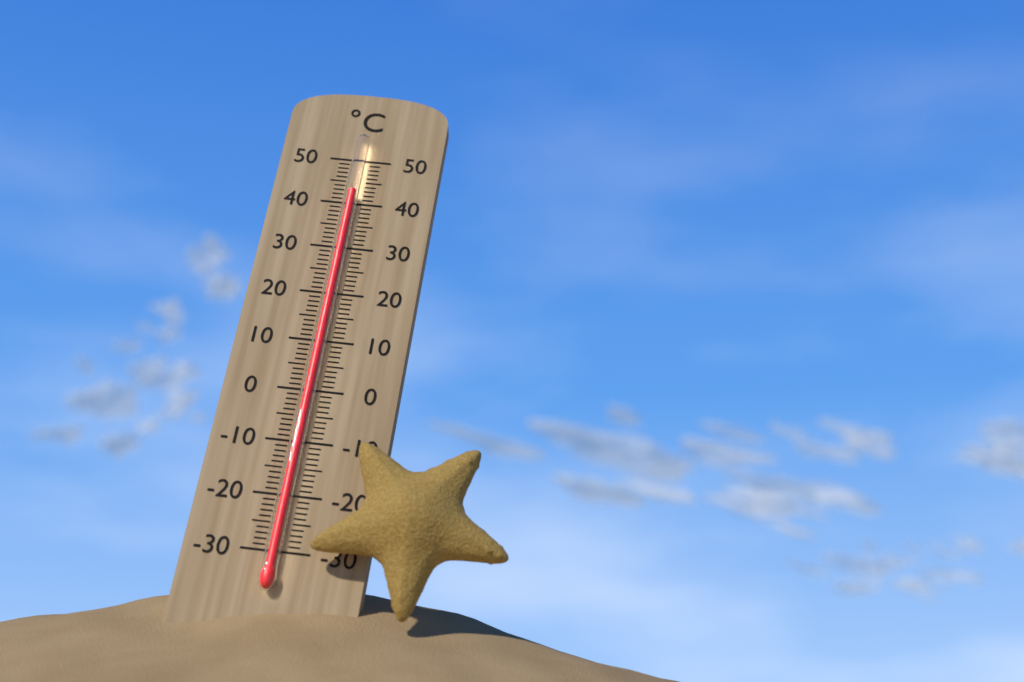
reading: 42 °C
